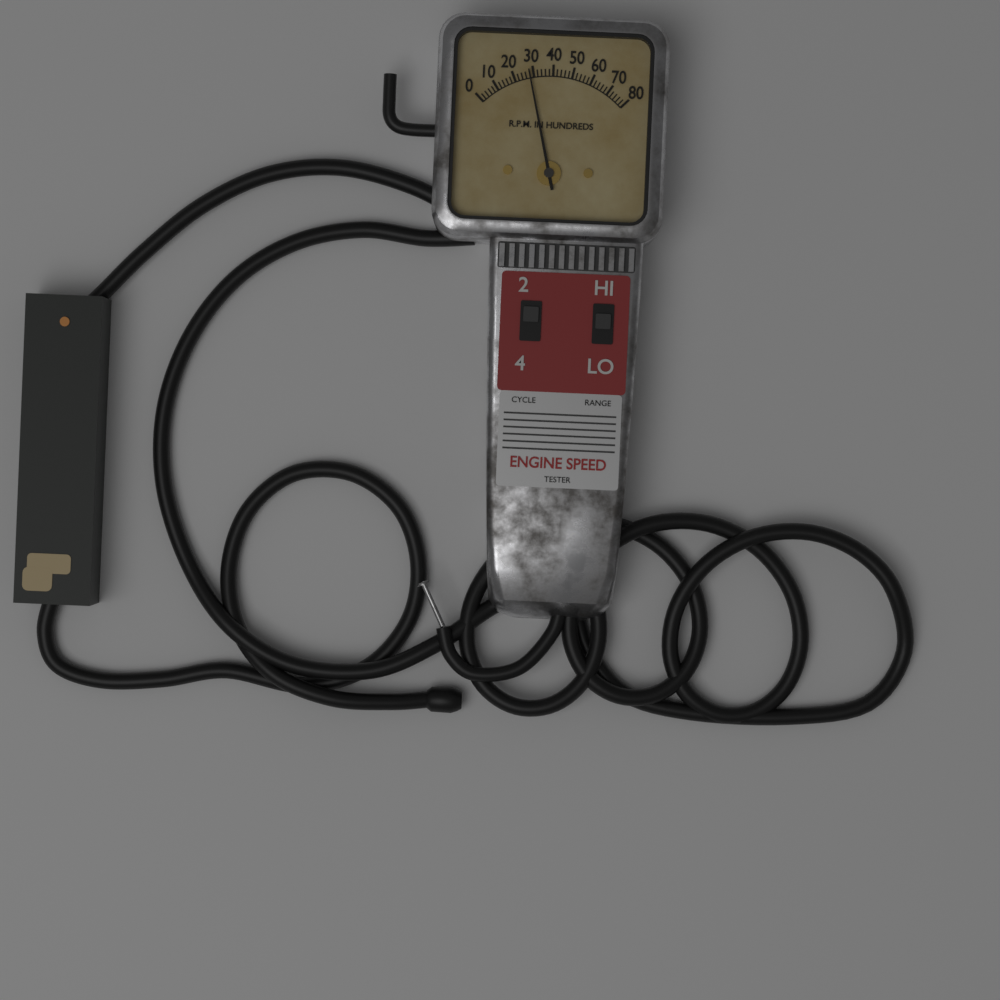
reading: 2800 RPM
